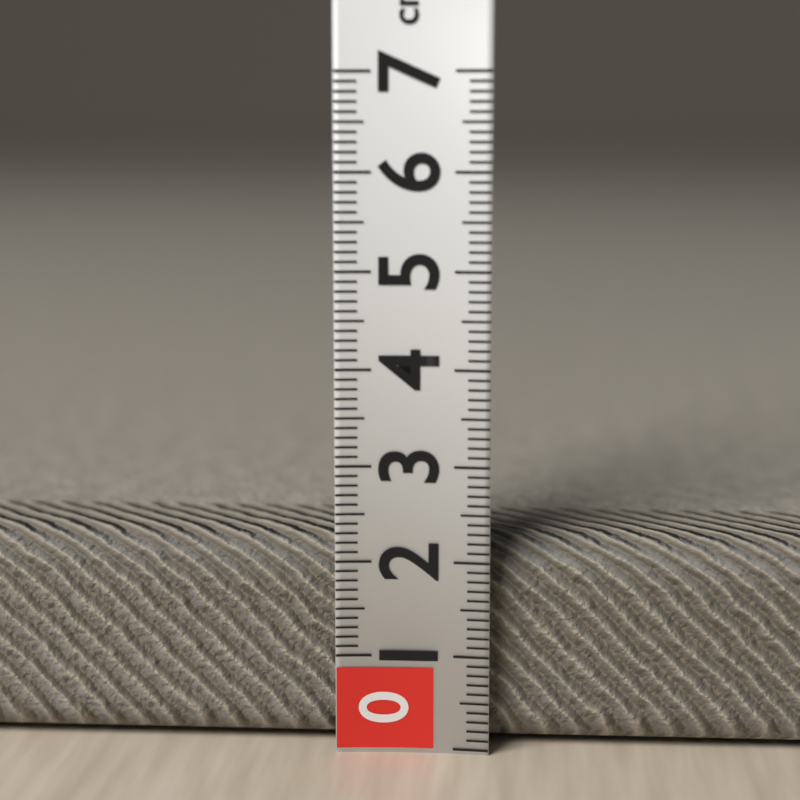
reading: 2.2 cm
